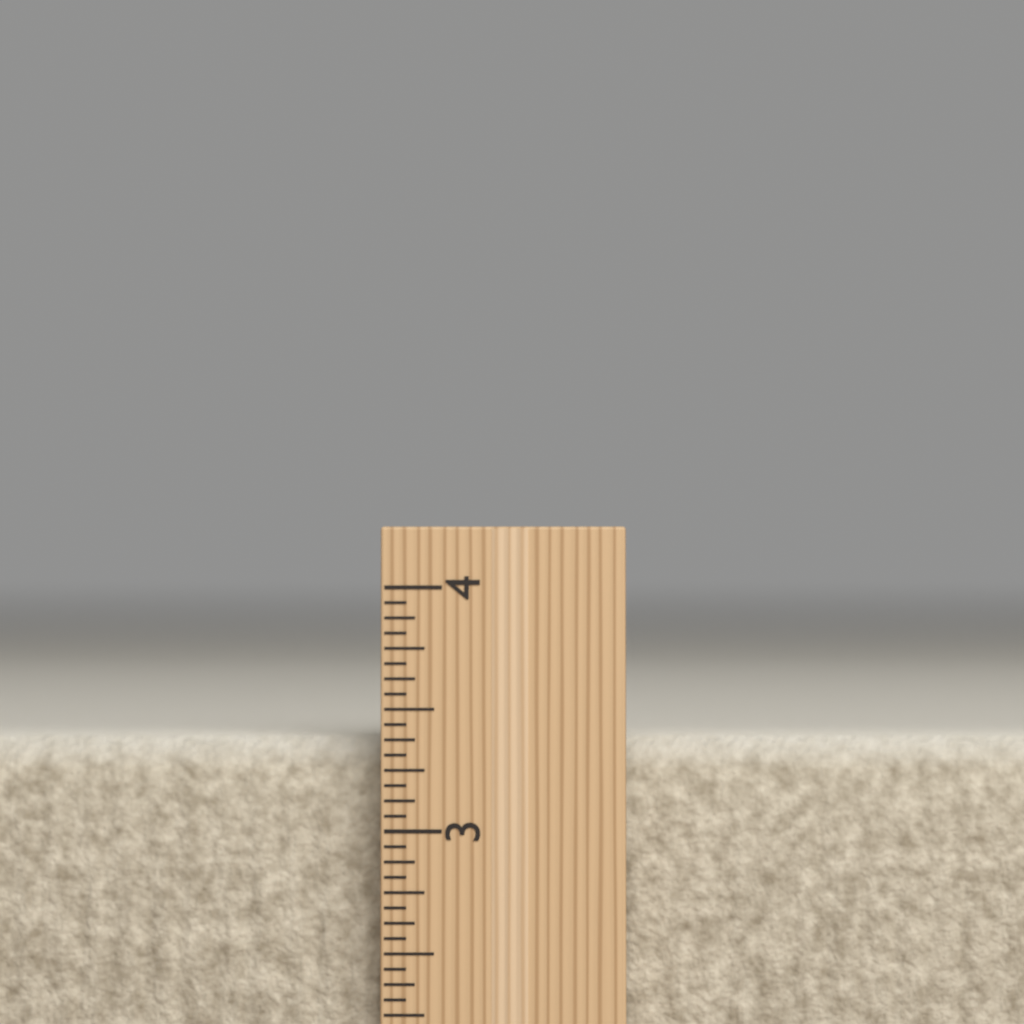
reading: 3.3750 inch
